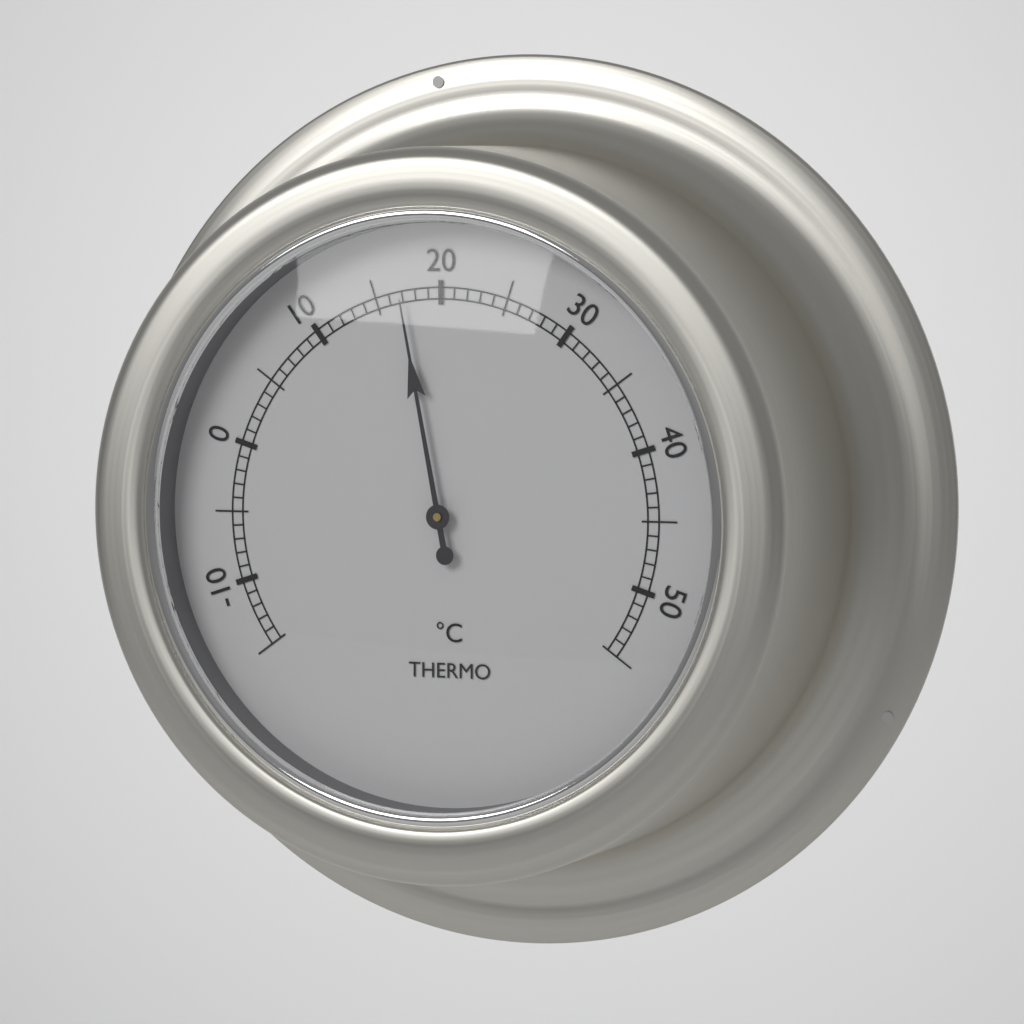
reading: 17 °C
